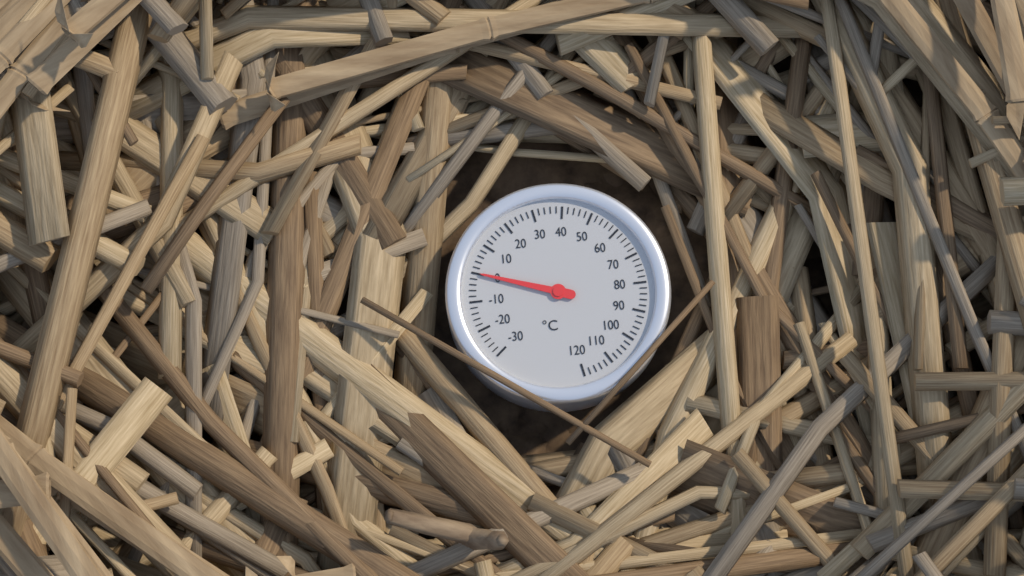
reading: 0 °C
